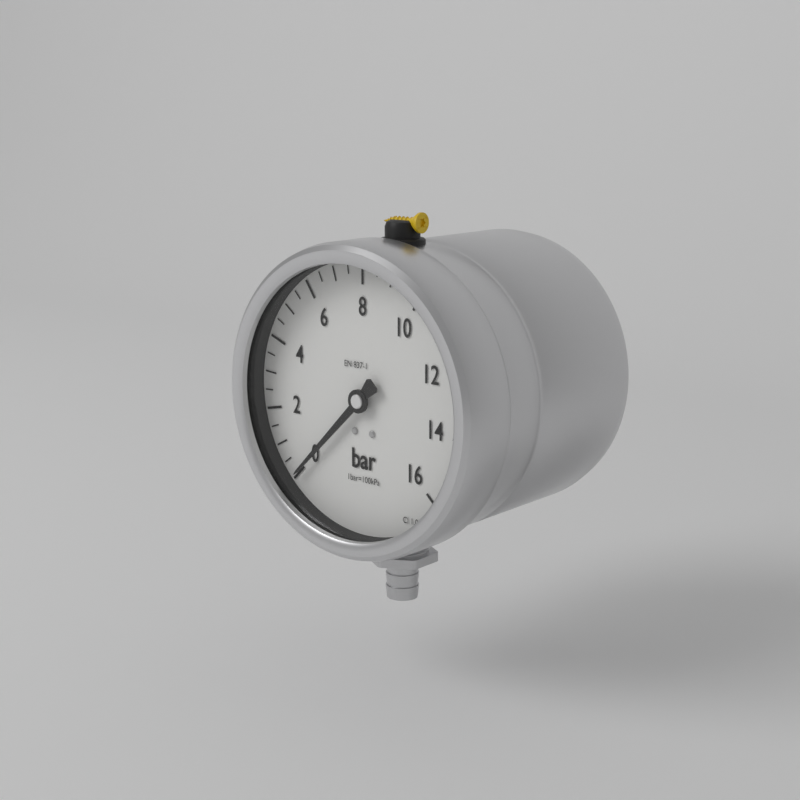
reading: 0.0 bar
